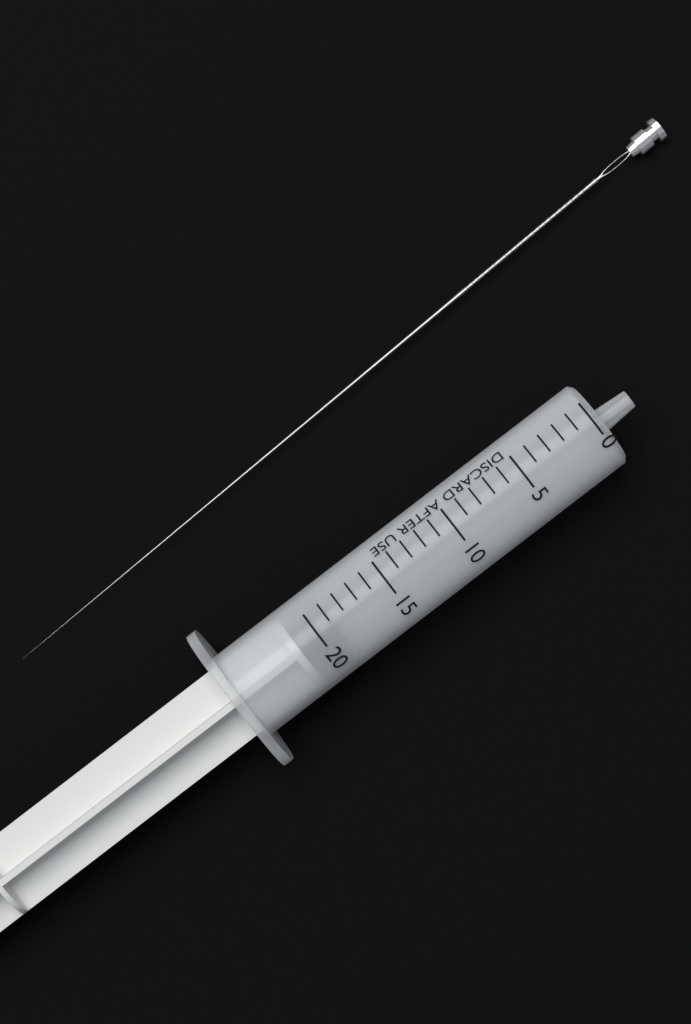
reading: 19 (no unit)
